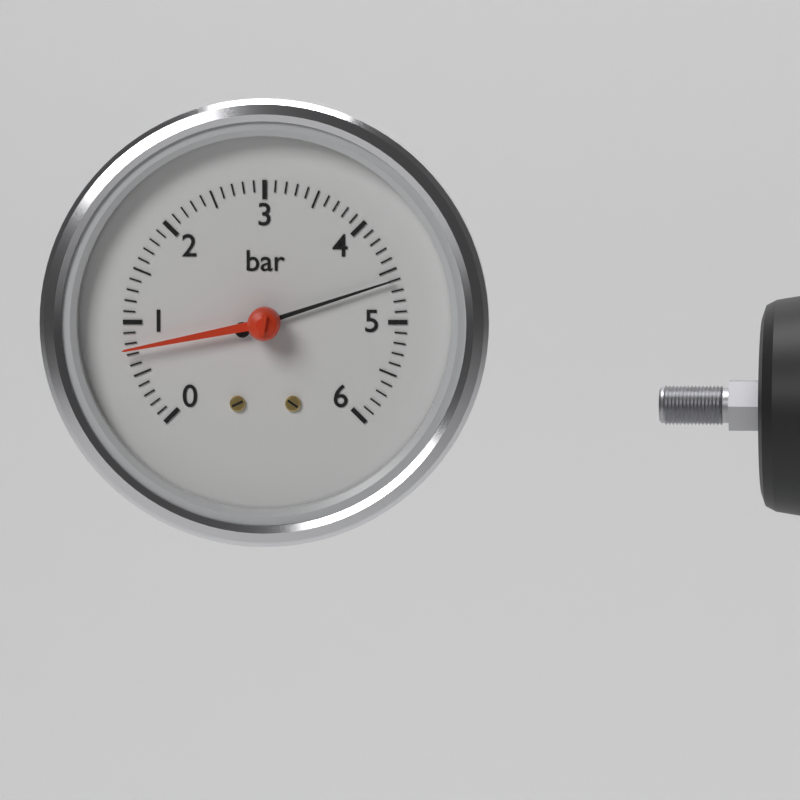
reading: 4.6 bar
